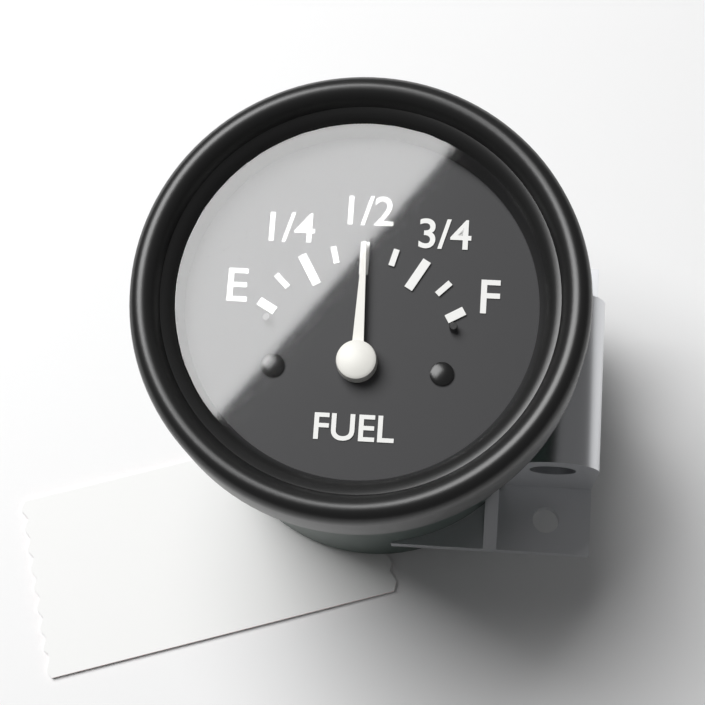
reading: 0.500 (no unit)
